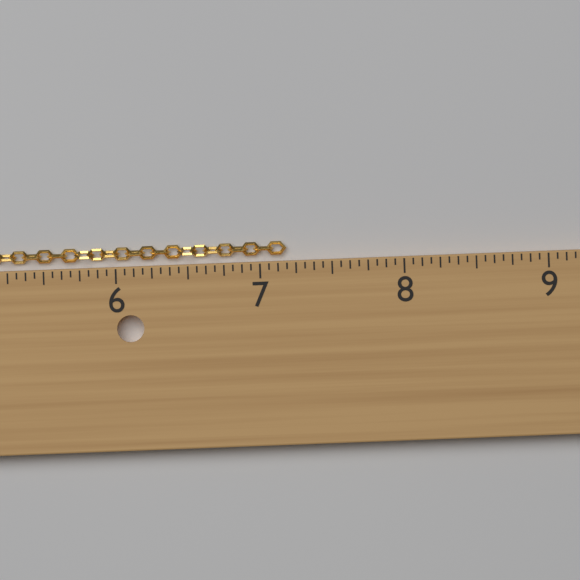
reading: 7.1875 in
